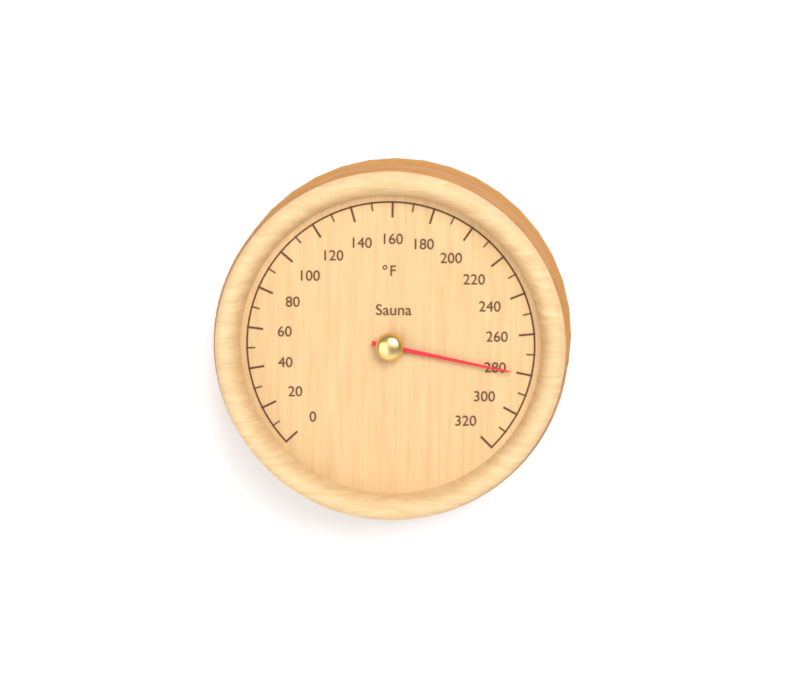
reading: 280 °F
